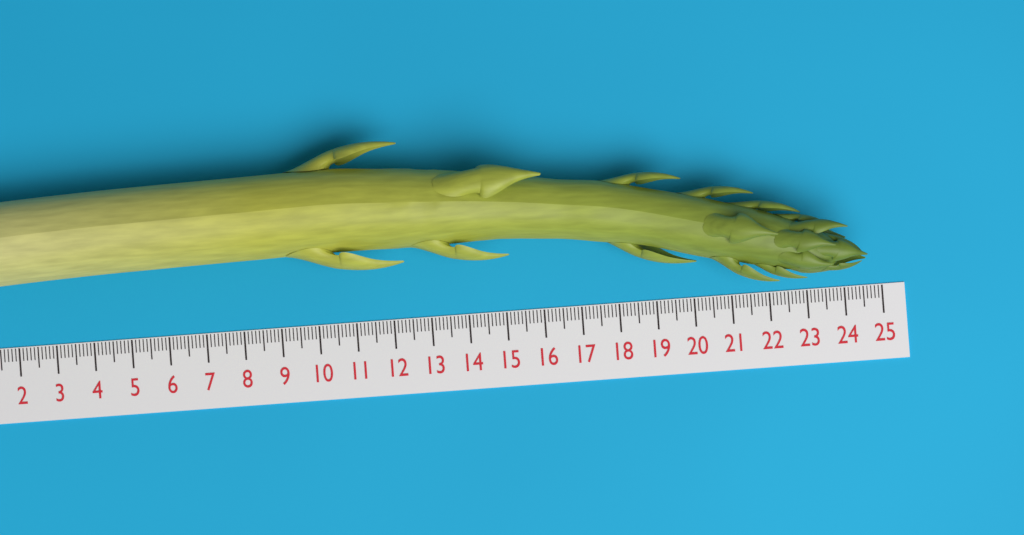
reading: 24.6 cm
